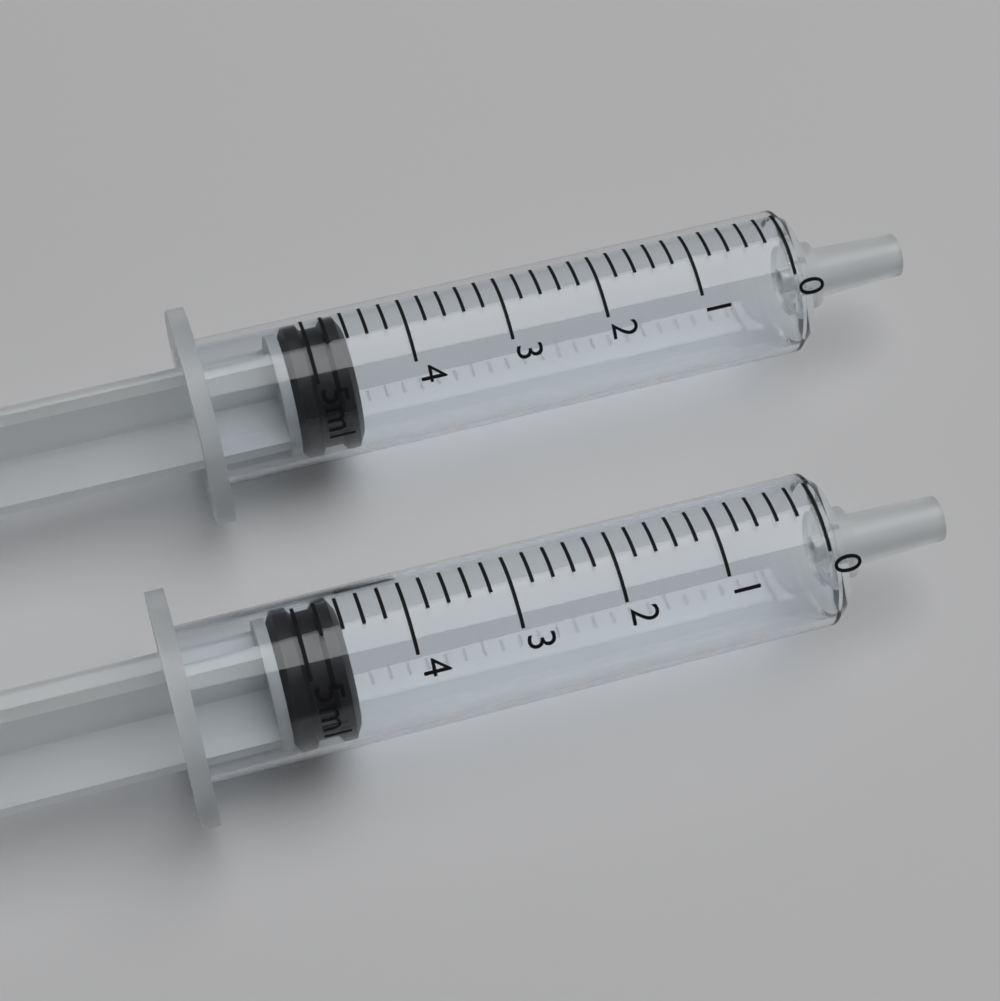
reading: 4.6 ml
